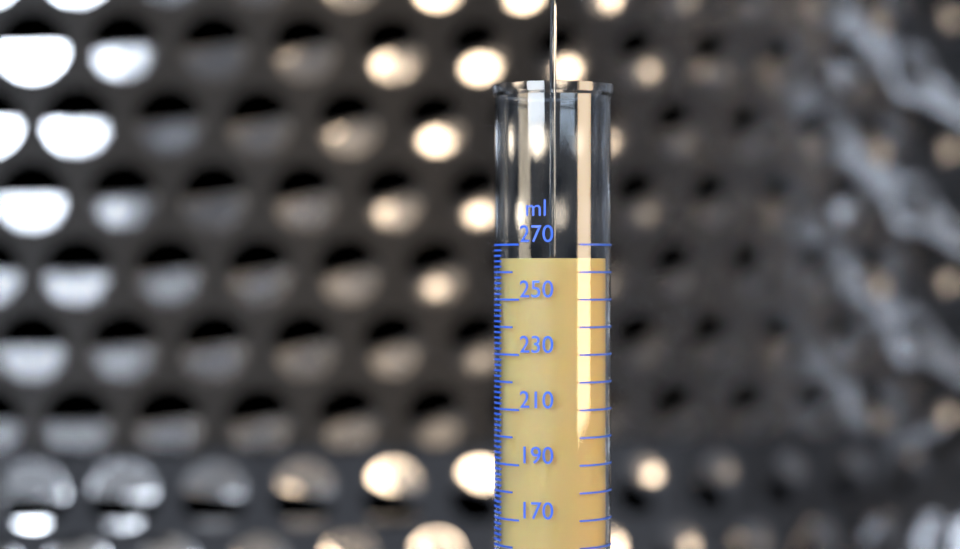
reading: 265 ml
